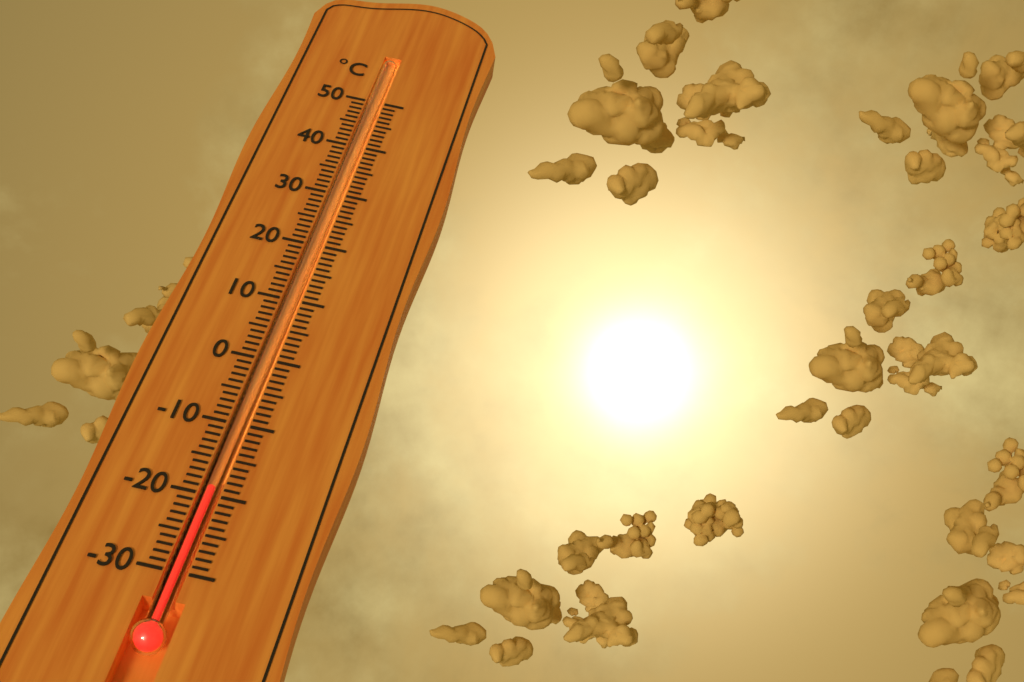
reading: -19 °C
